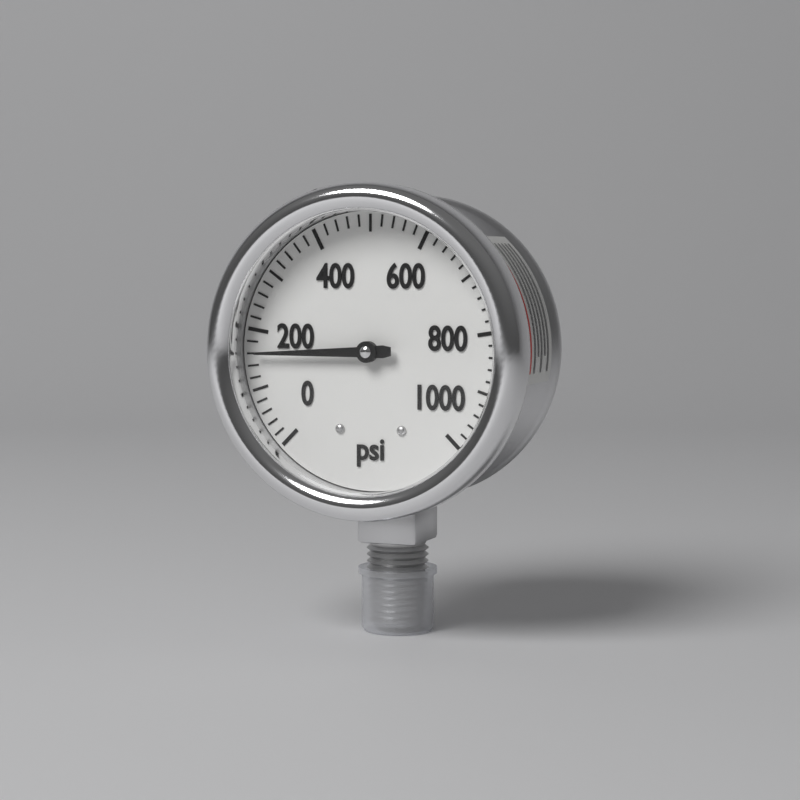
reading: 160 psi
